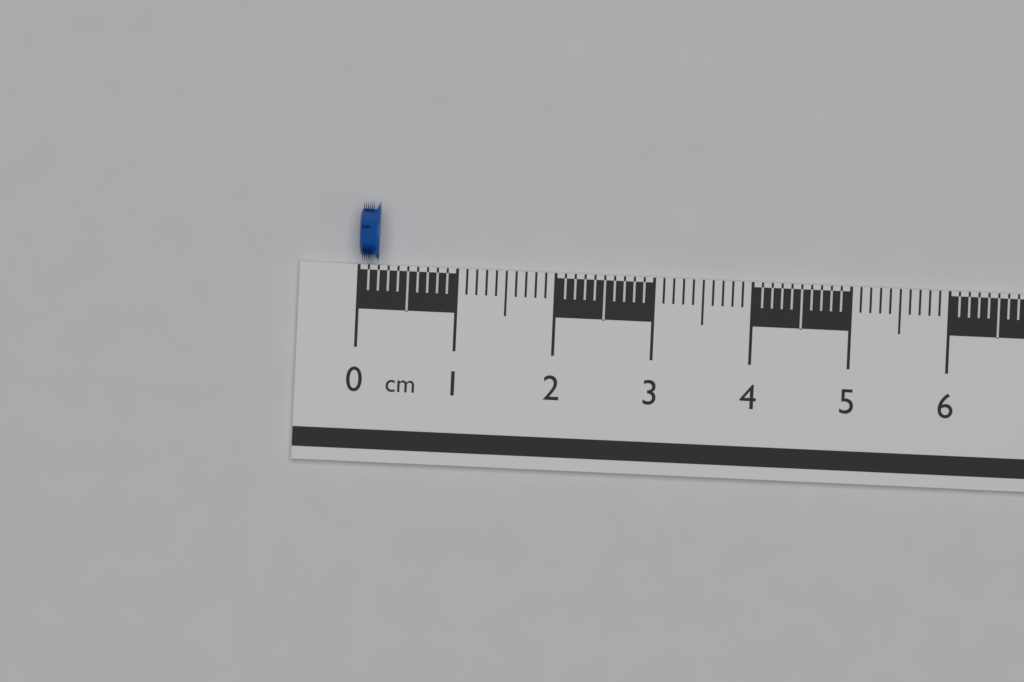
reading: 0.2 cm
